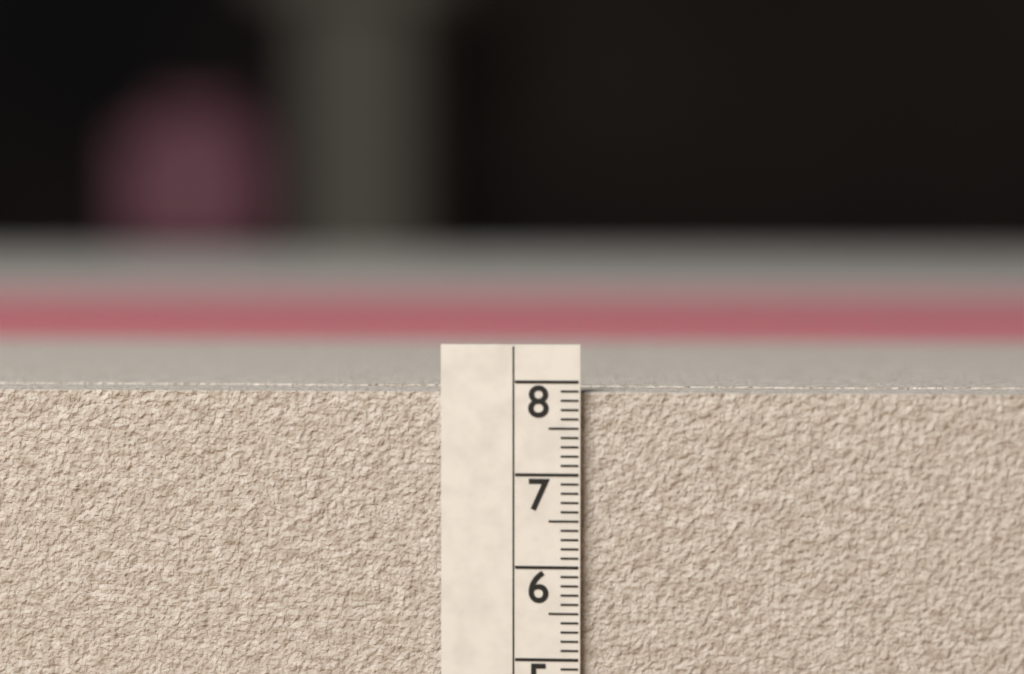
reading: 7.9 cm
